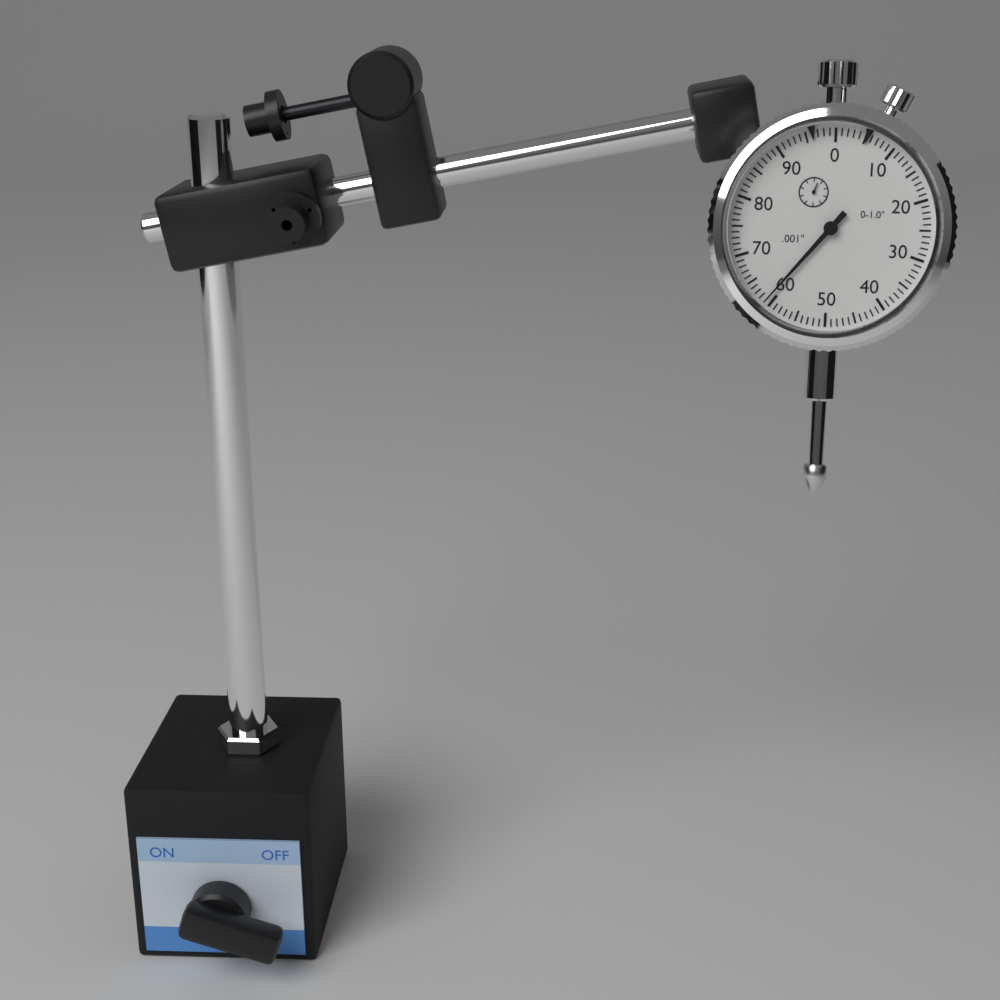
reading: 0.061 in
